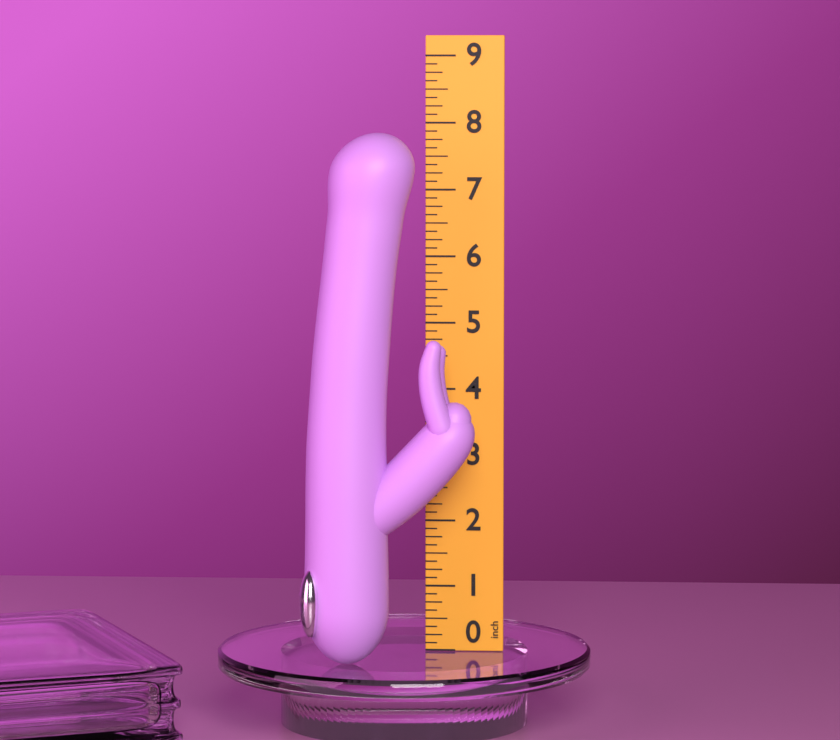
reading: 7.875 inch
